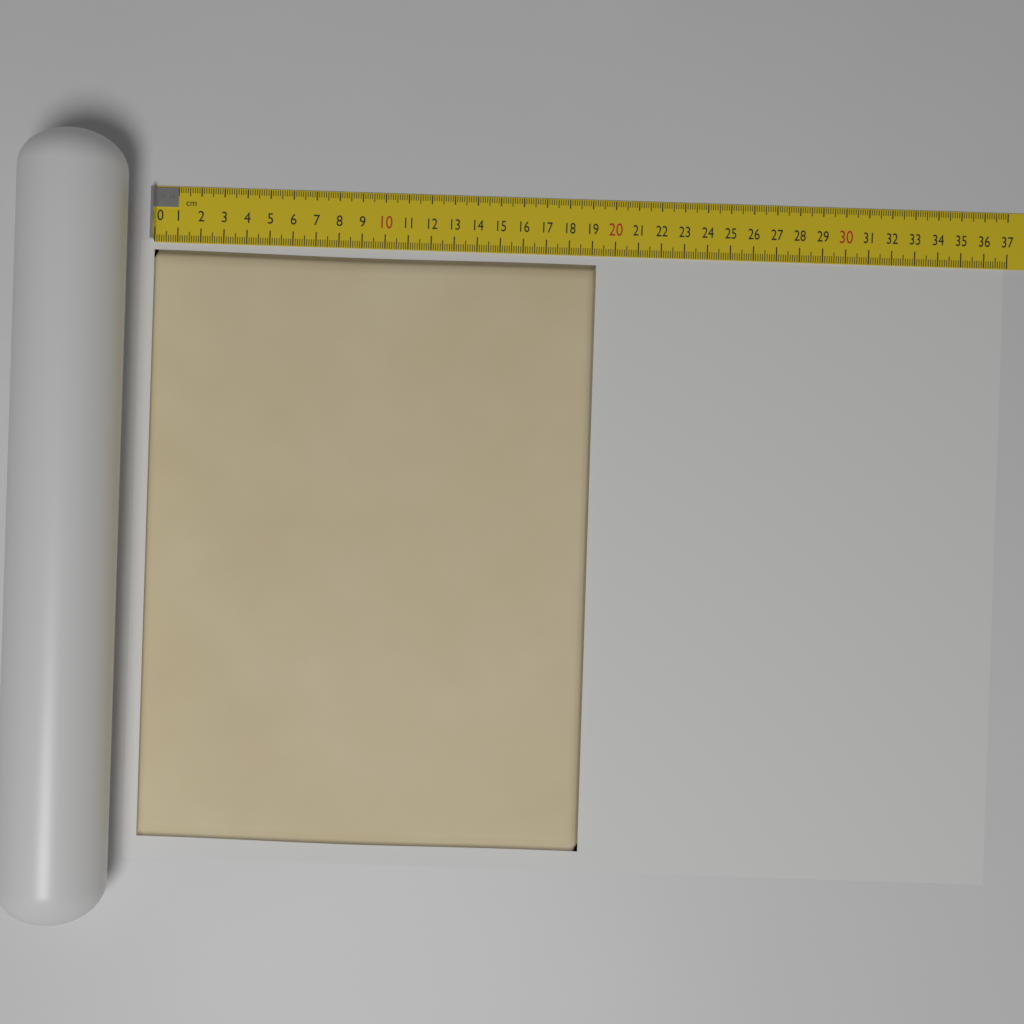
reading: 19.2 cm
